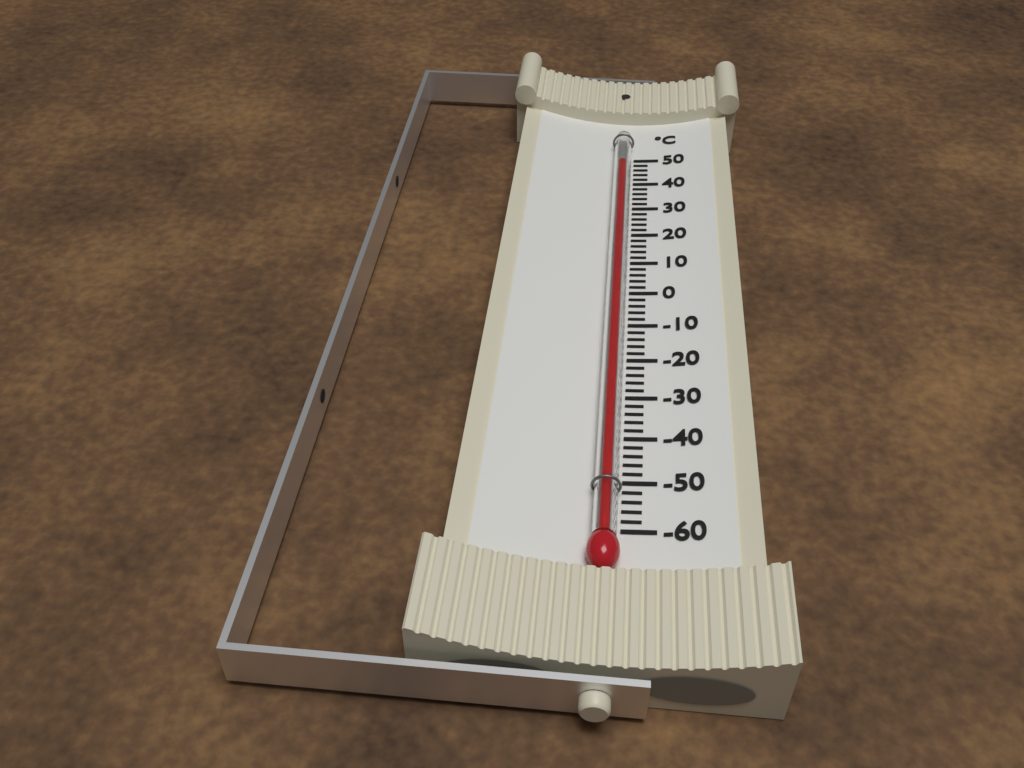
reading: 46 °C
